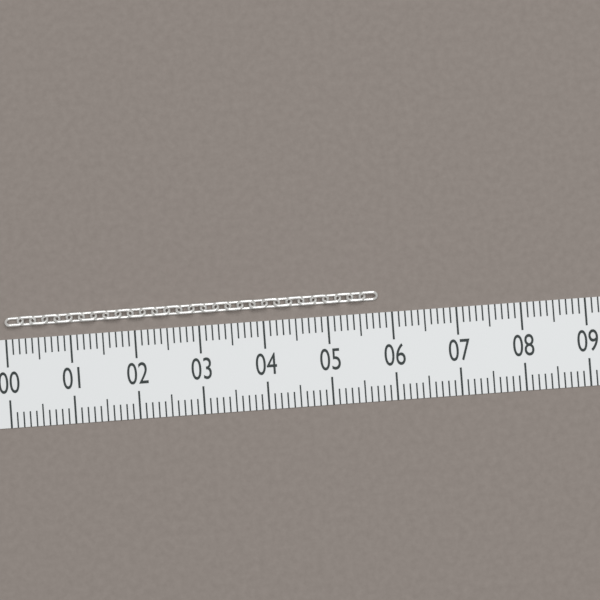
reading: 5.8 (no unit)
